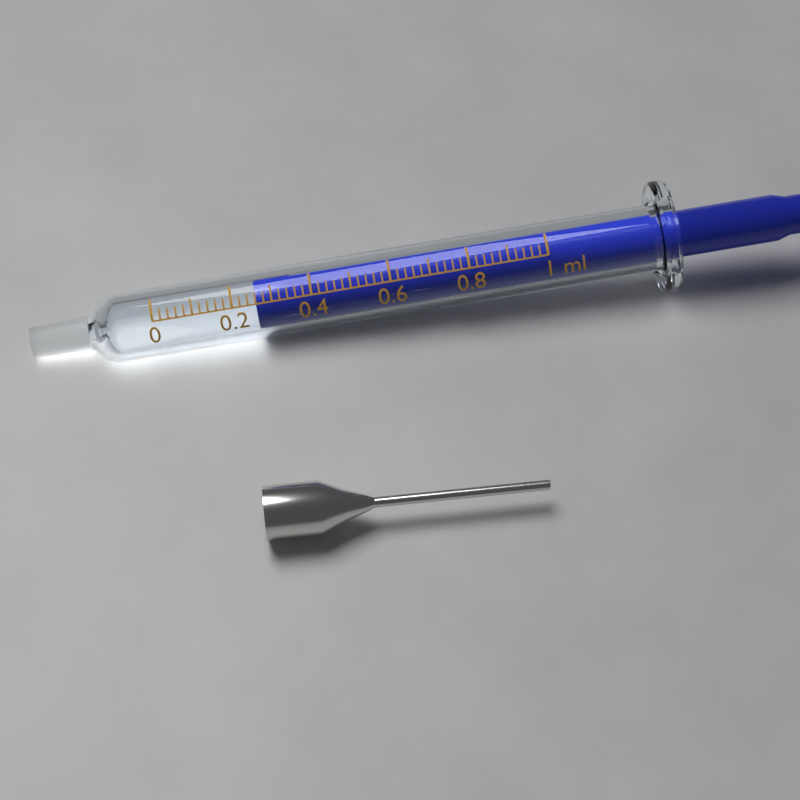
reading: 0.26 ml
